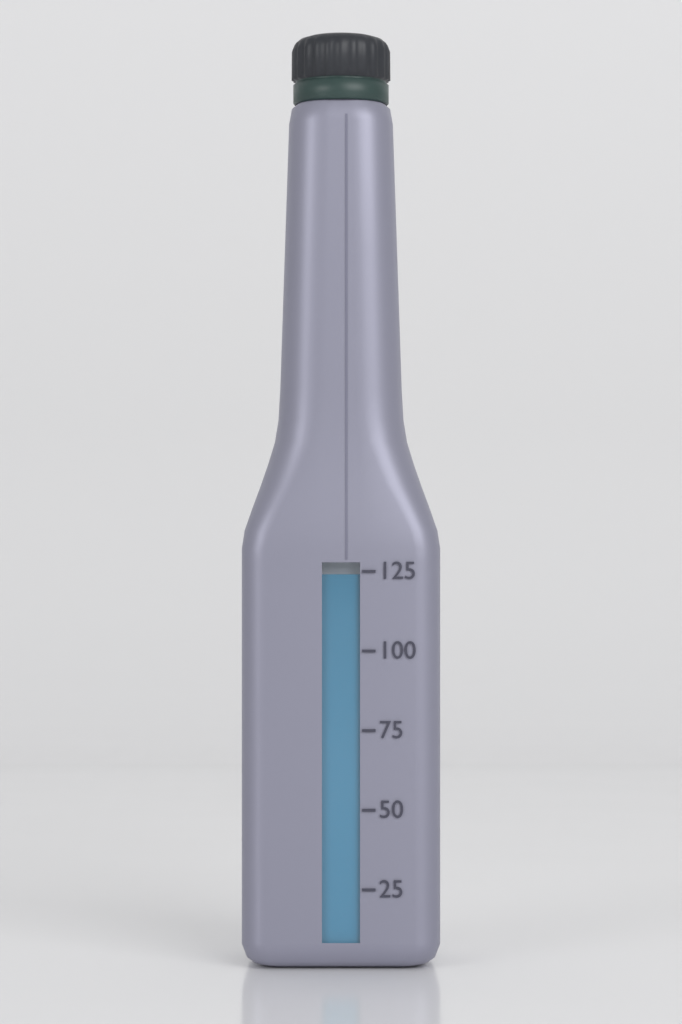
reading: 124 (no unit)
